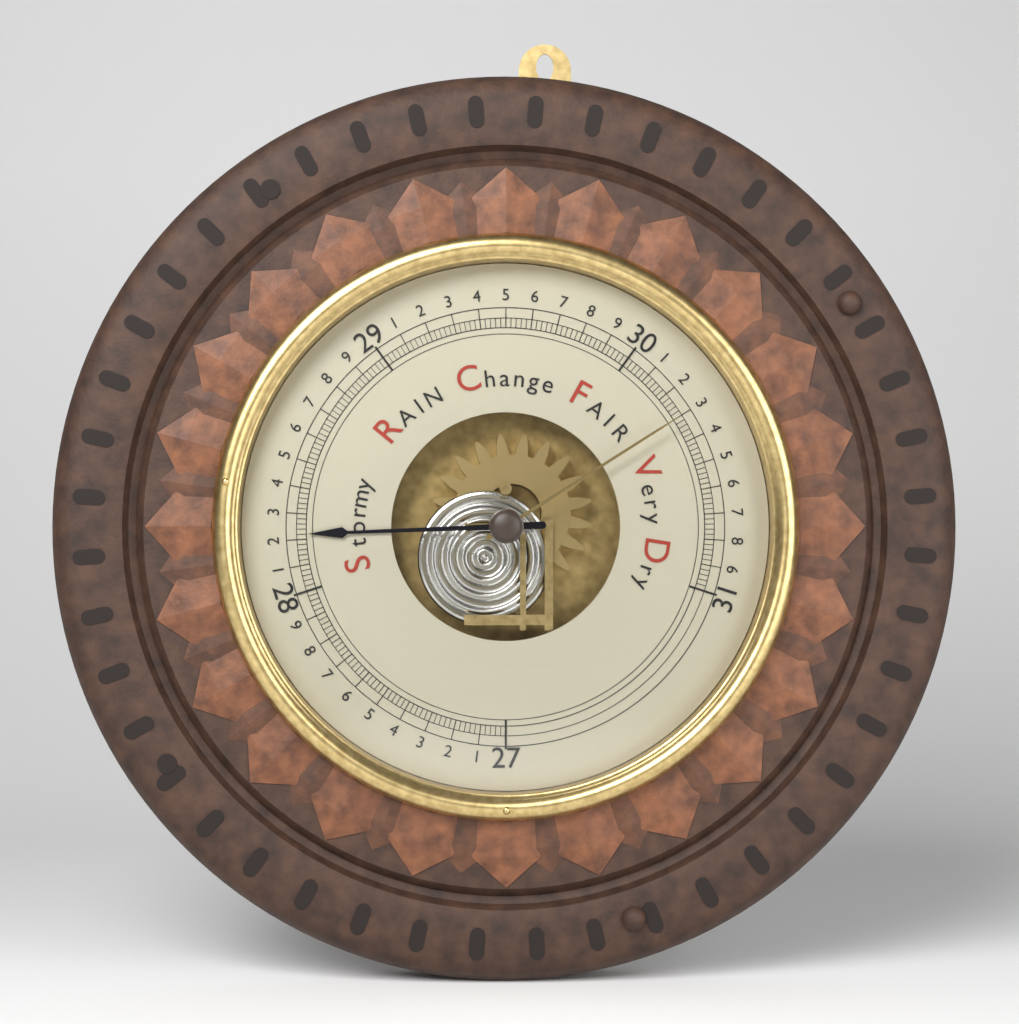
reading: 28.22 inHg
